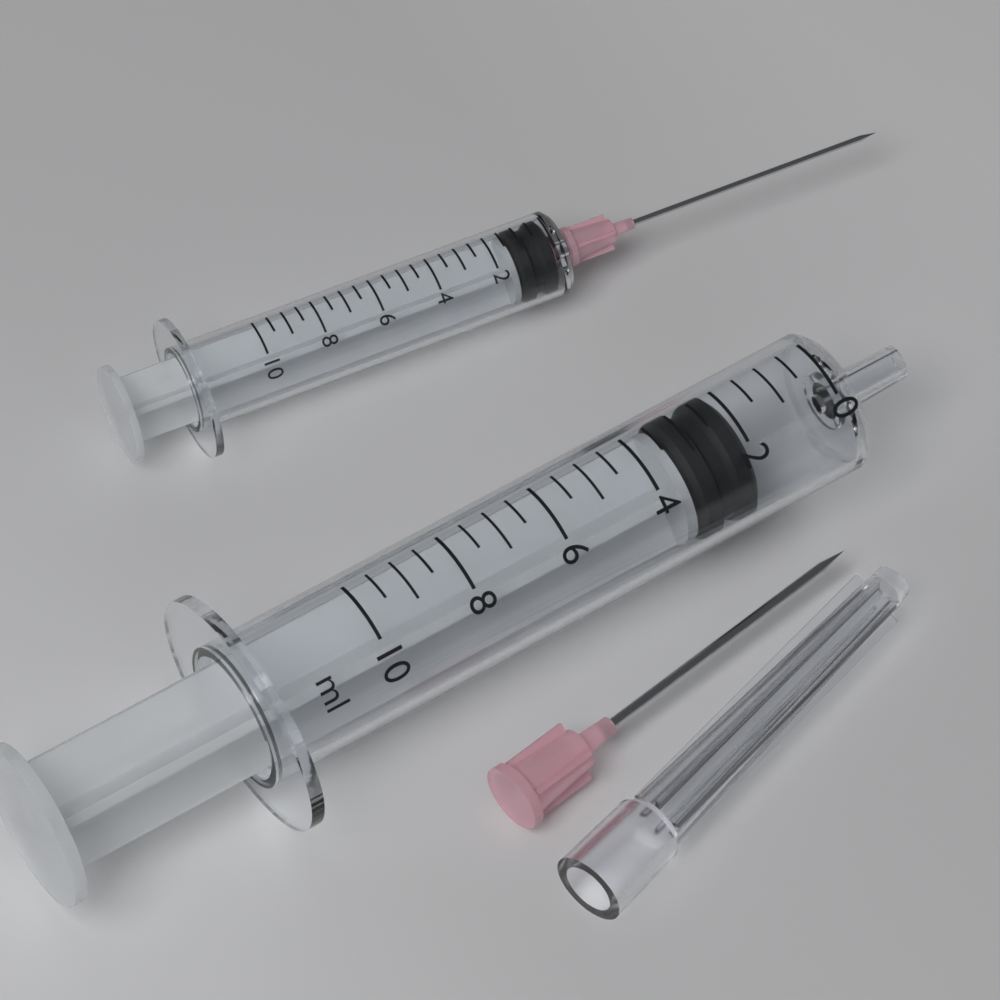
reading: 2.0 ml
